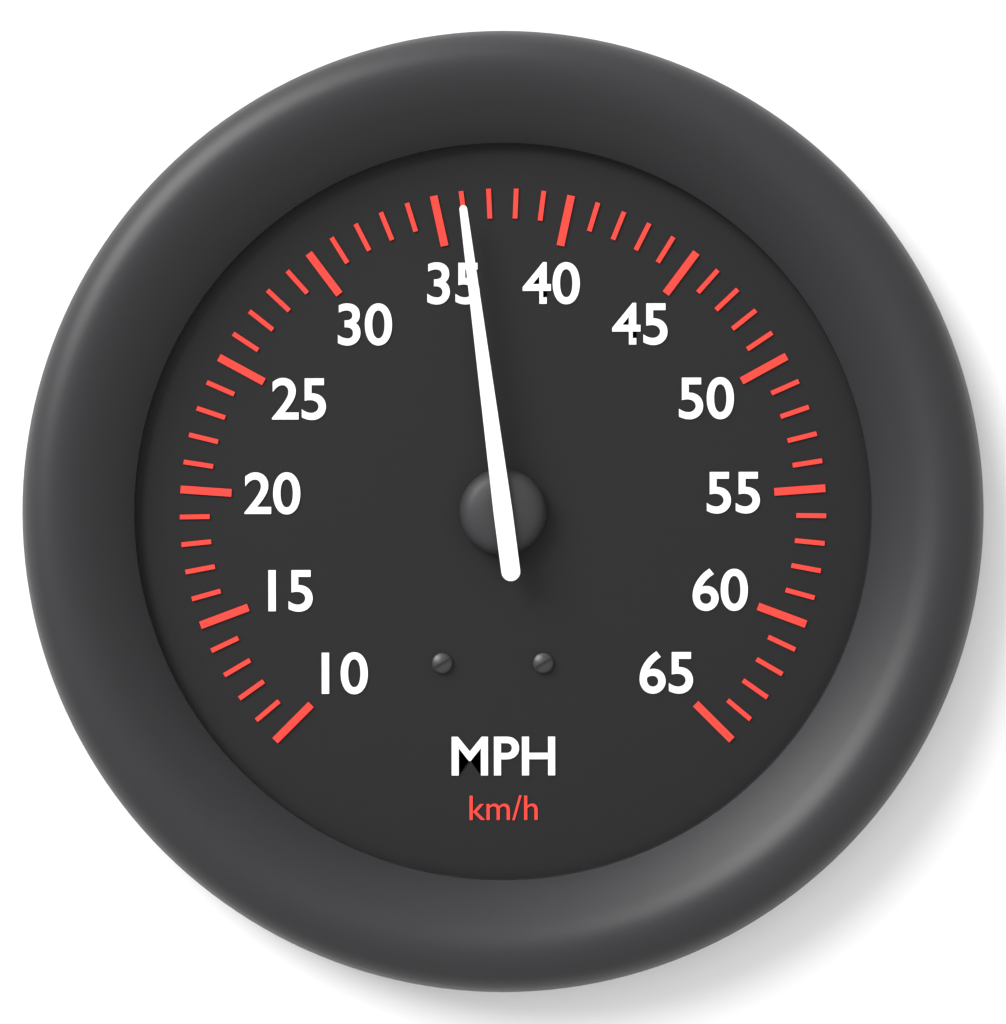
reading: 36 mph
